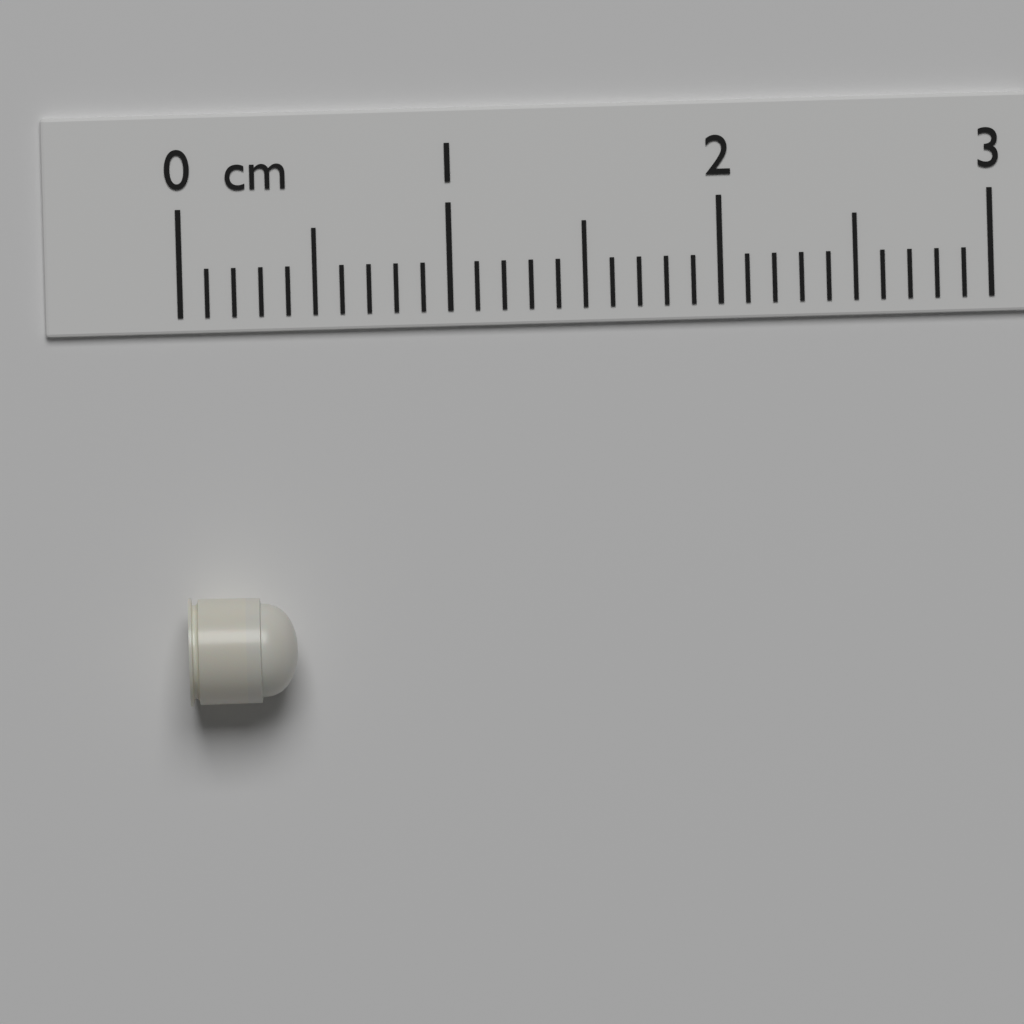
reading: 0.4 cm
